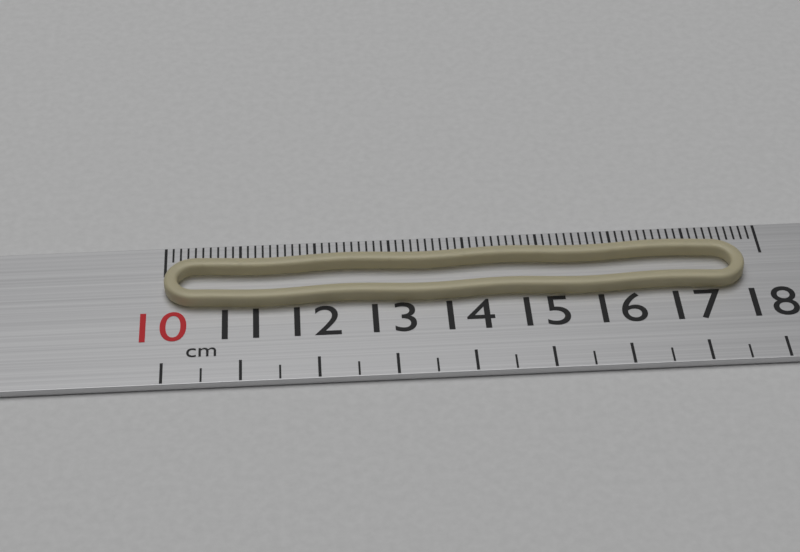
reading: 17.7 cm
